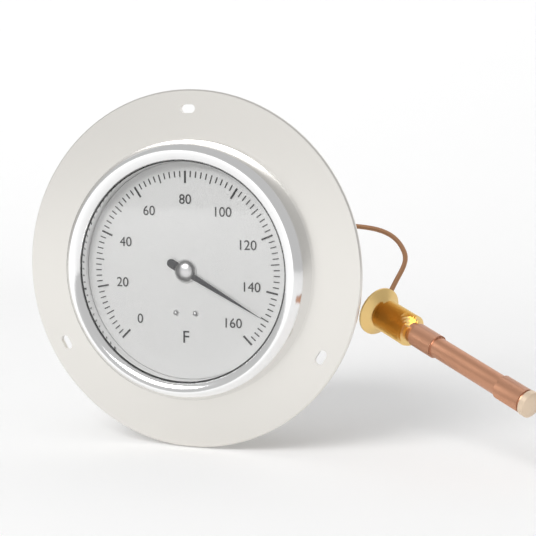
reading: 150 °F
